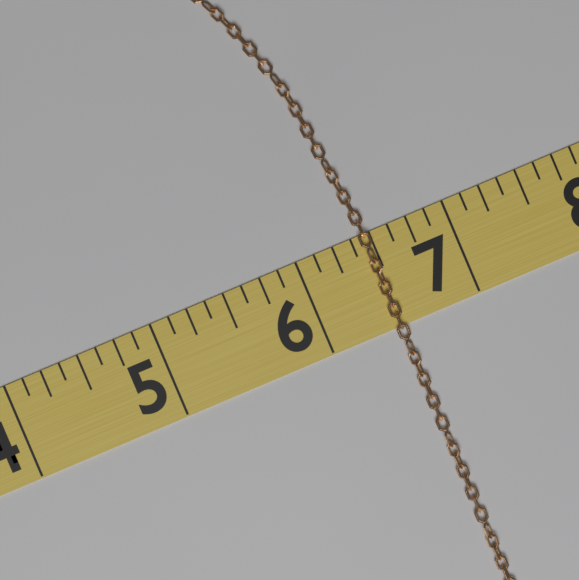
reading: 6.500 (no unit)
